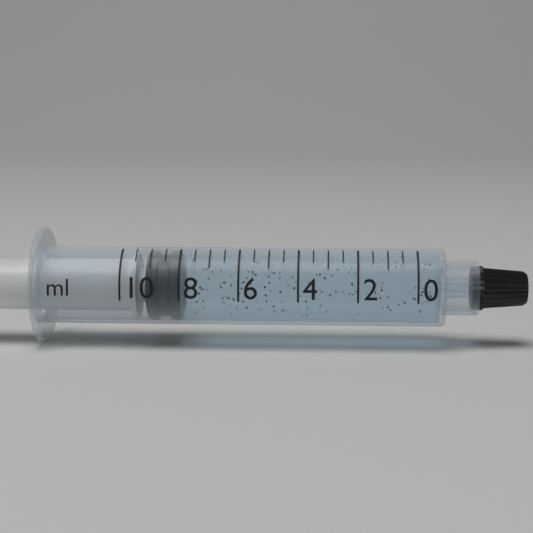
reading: 8.0 ml
